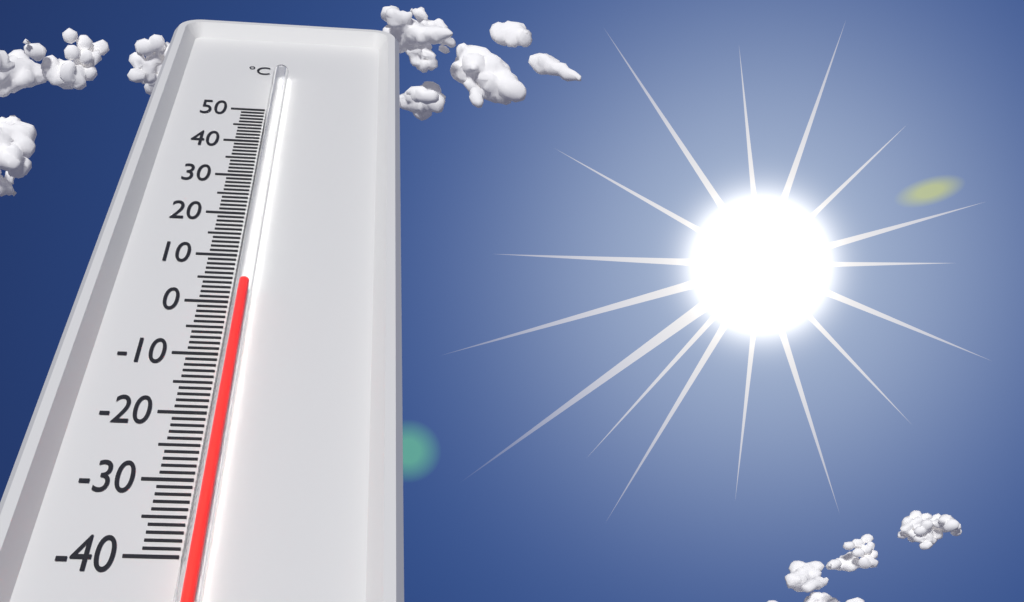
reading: 2 °C
